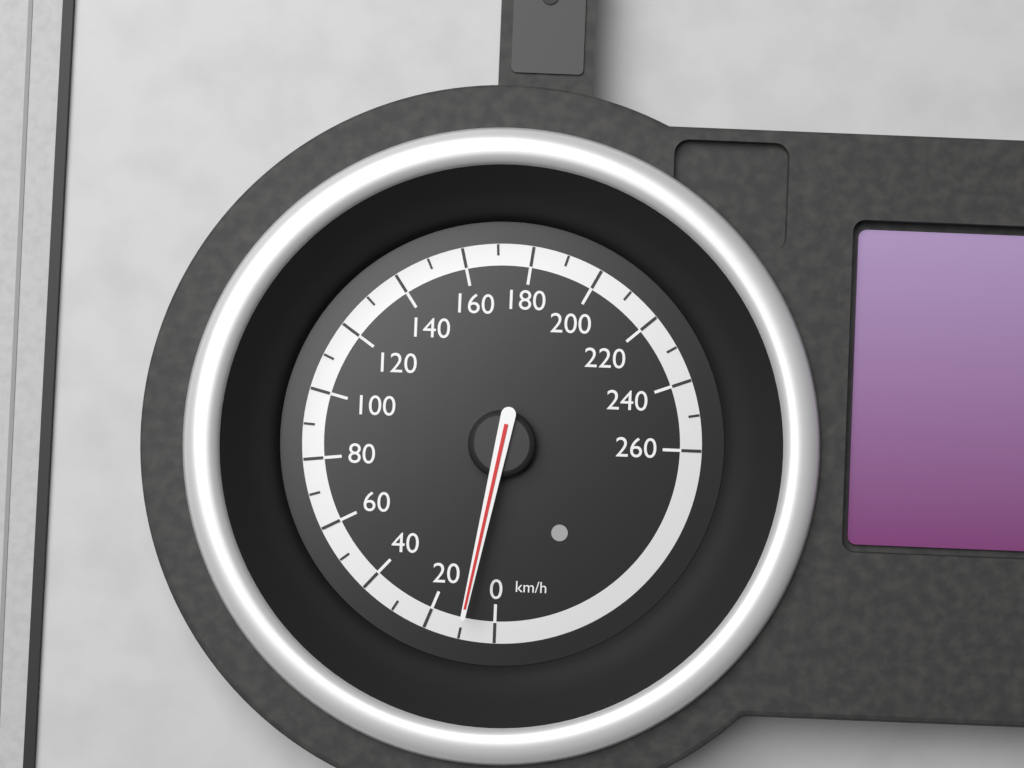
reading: 10 km/h
